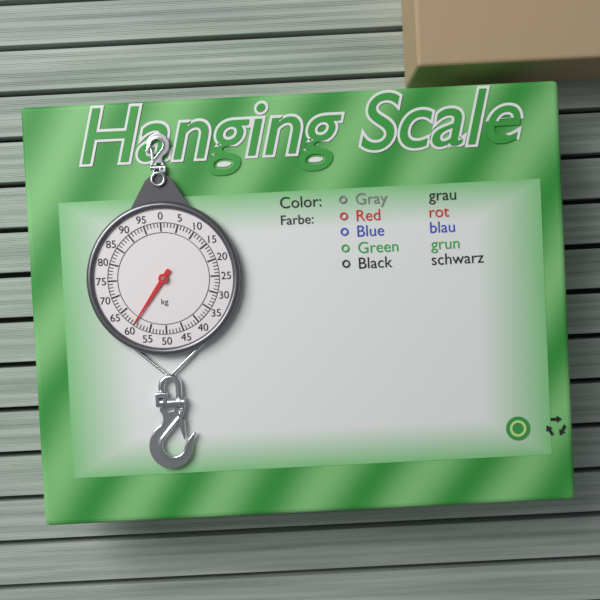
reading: 60 kg
